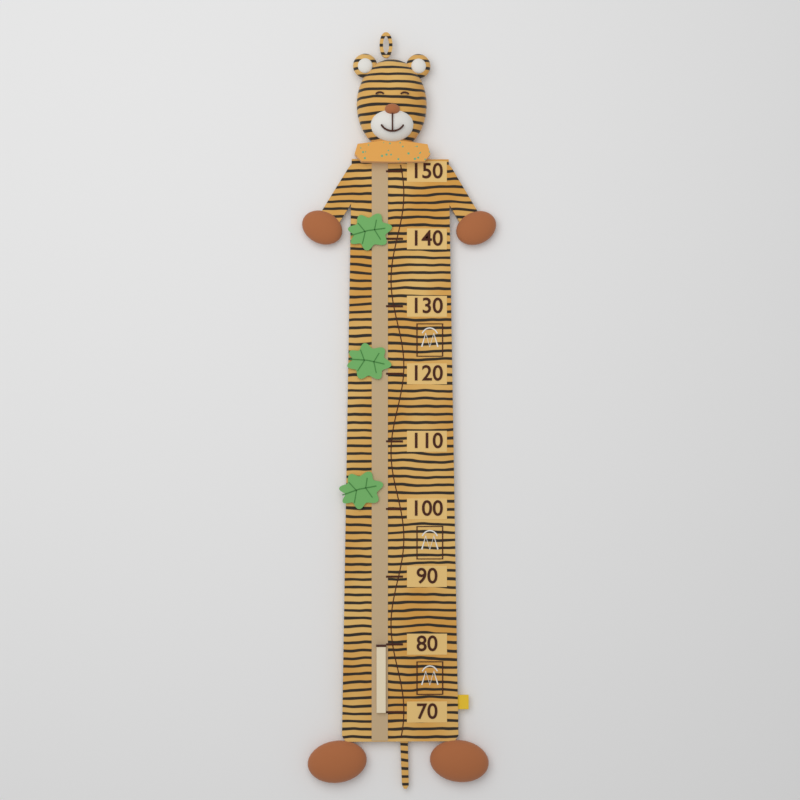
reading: 80 (no unit)
